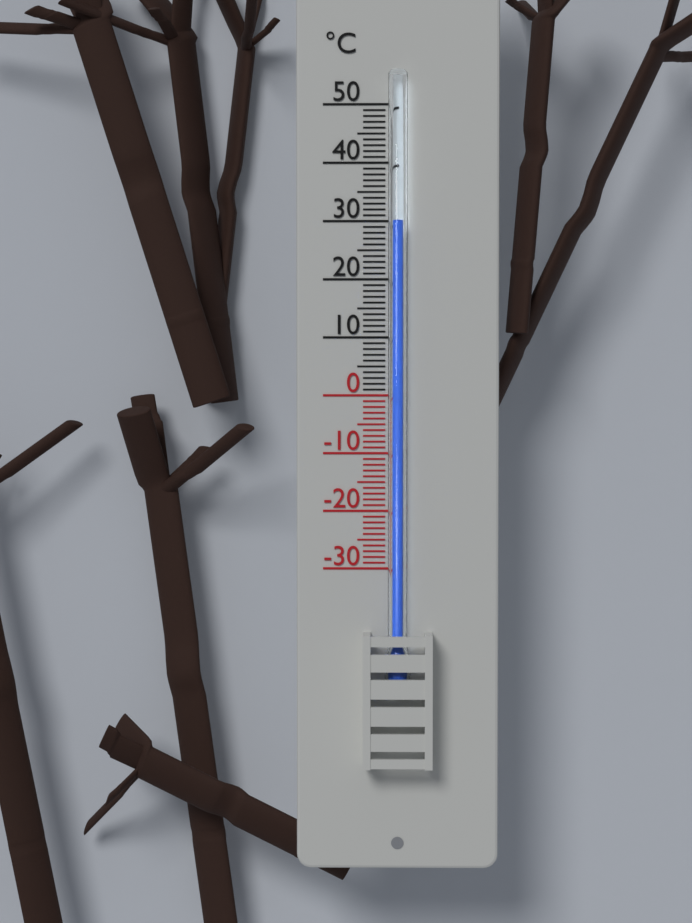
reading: 30 °C
